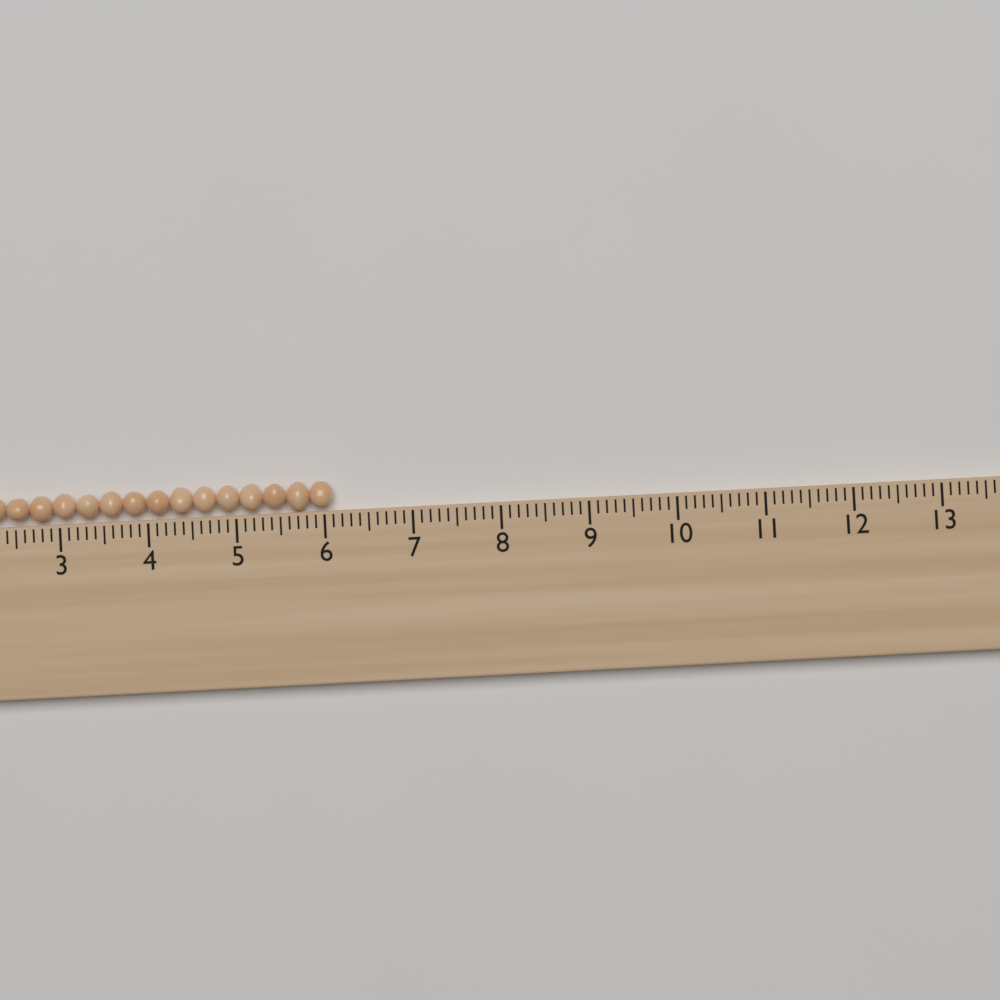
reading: 6.1 (no unit)
